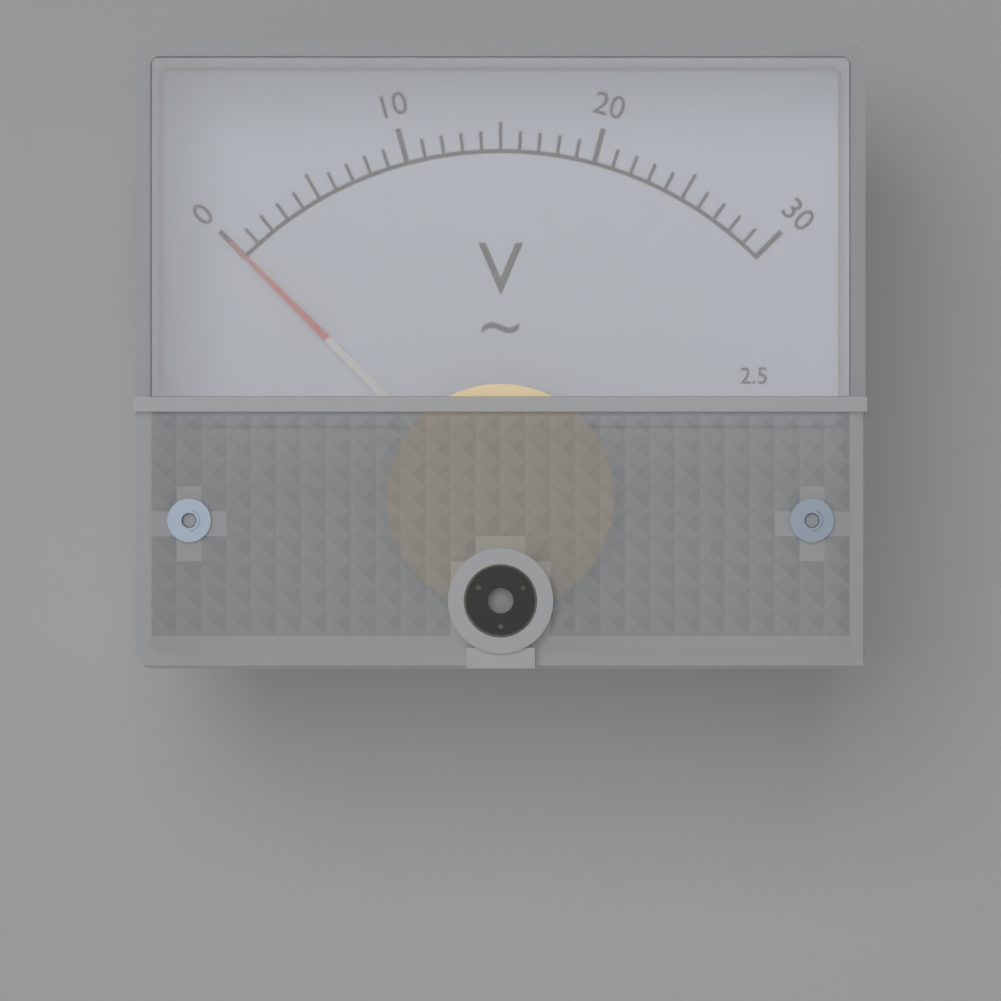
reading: 0 V
